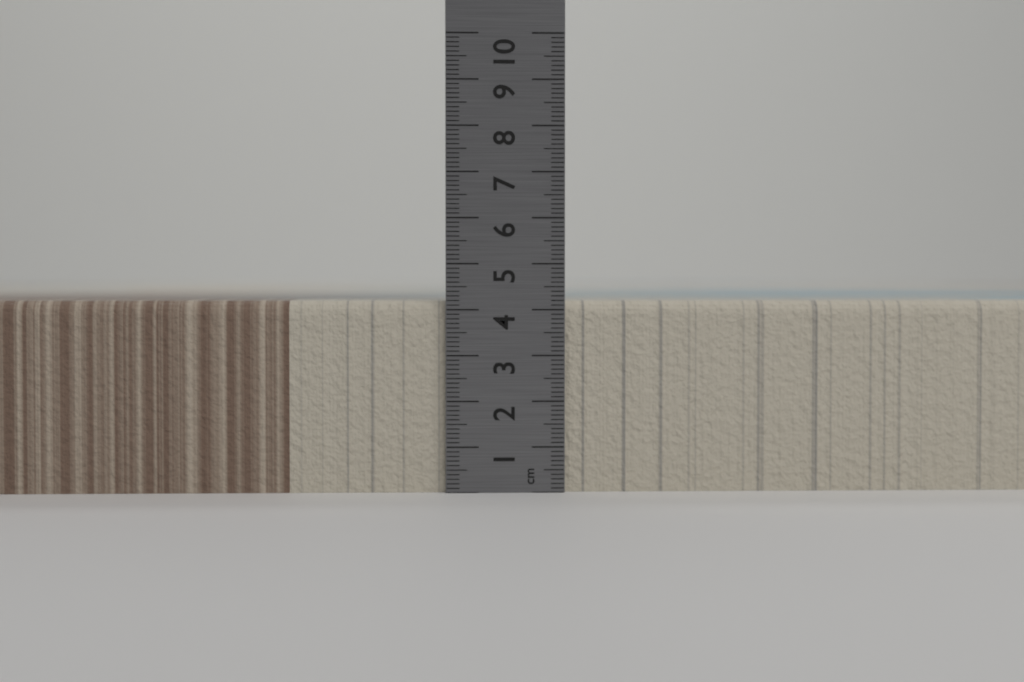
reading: 4.2 cm
